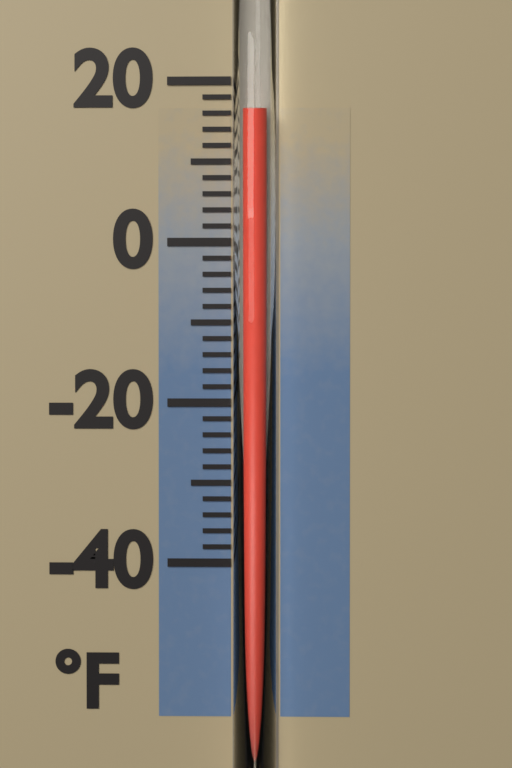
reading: 16 °F
